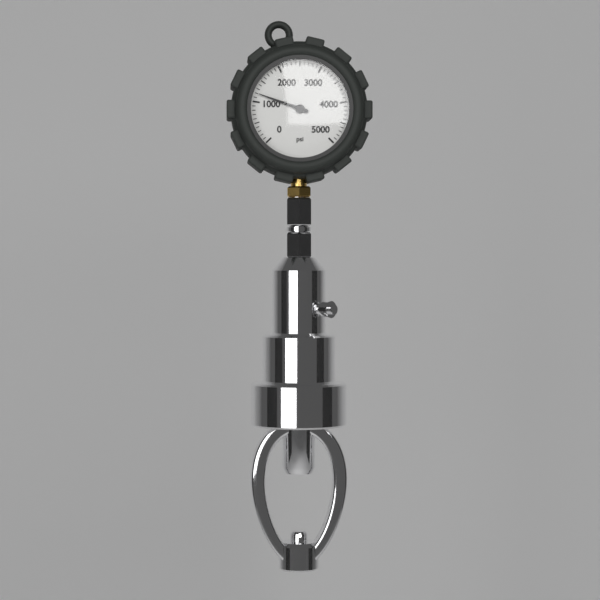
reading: 1200 psi
